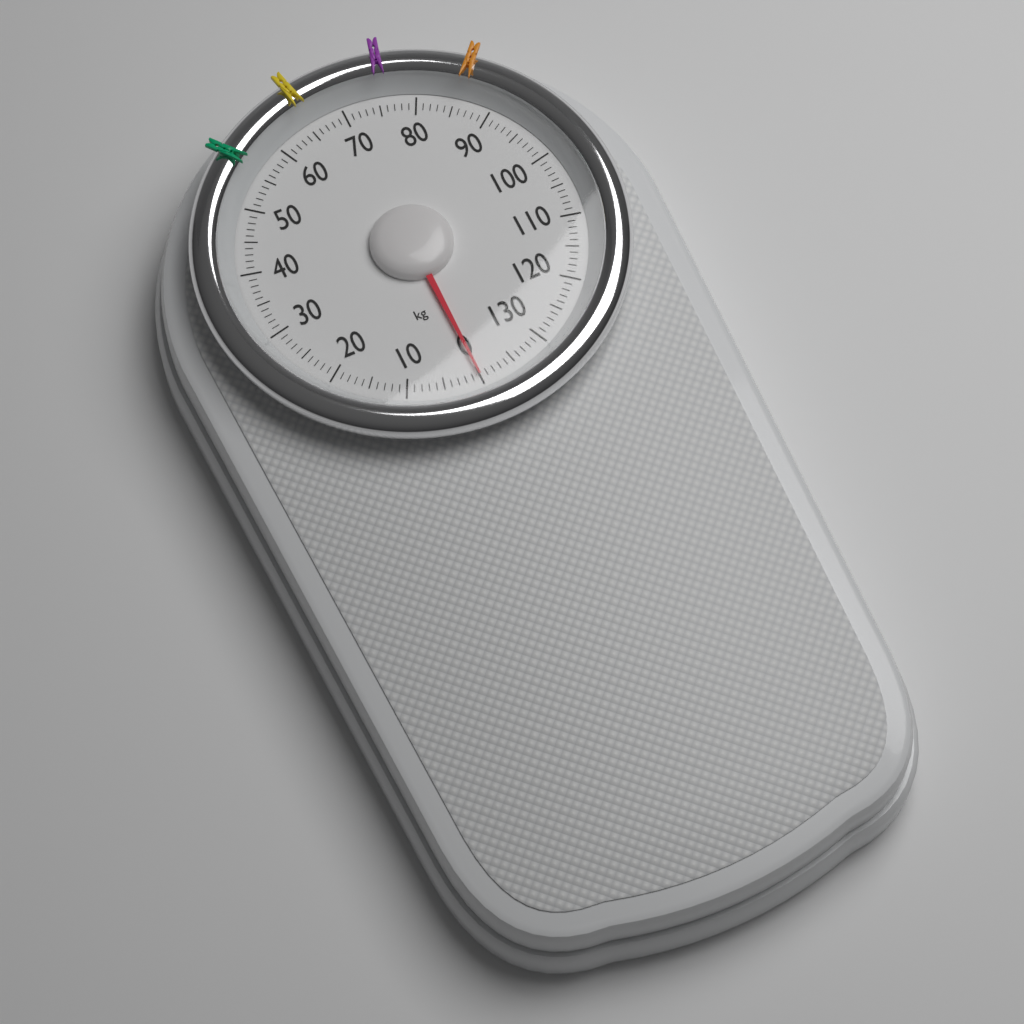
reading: 0 kg
